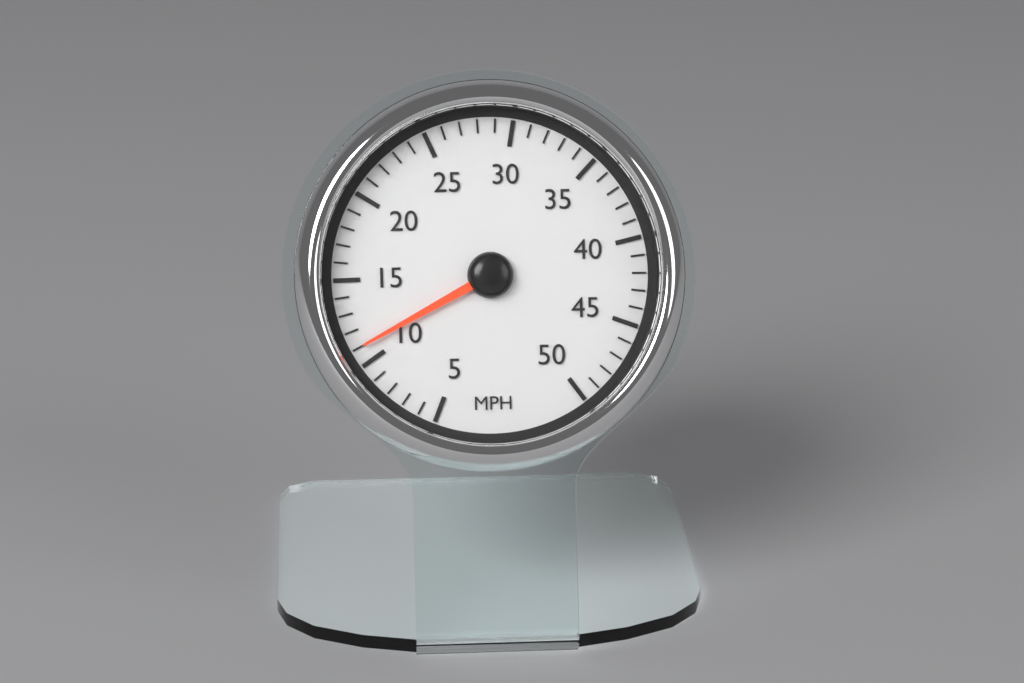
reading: 11 MPH
